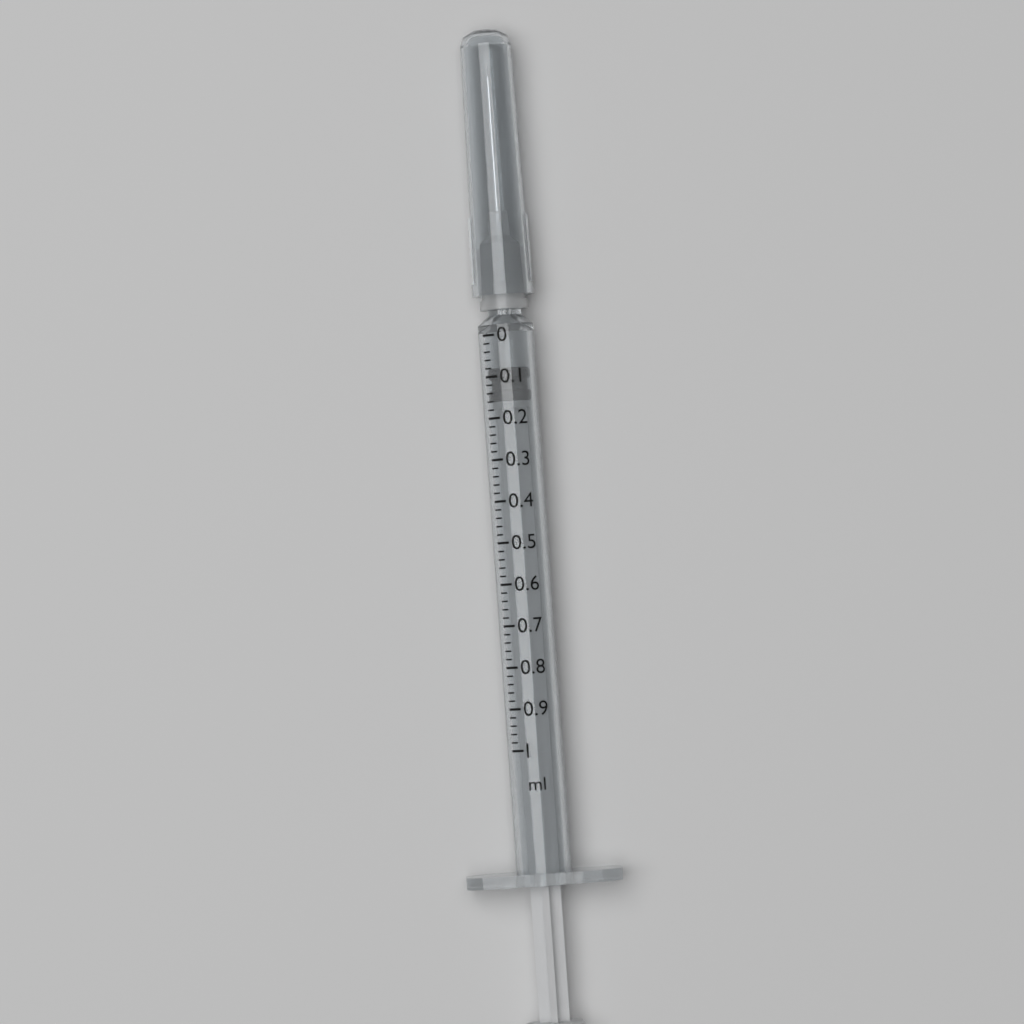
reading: 0.08 ml
